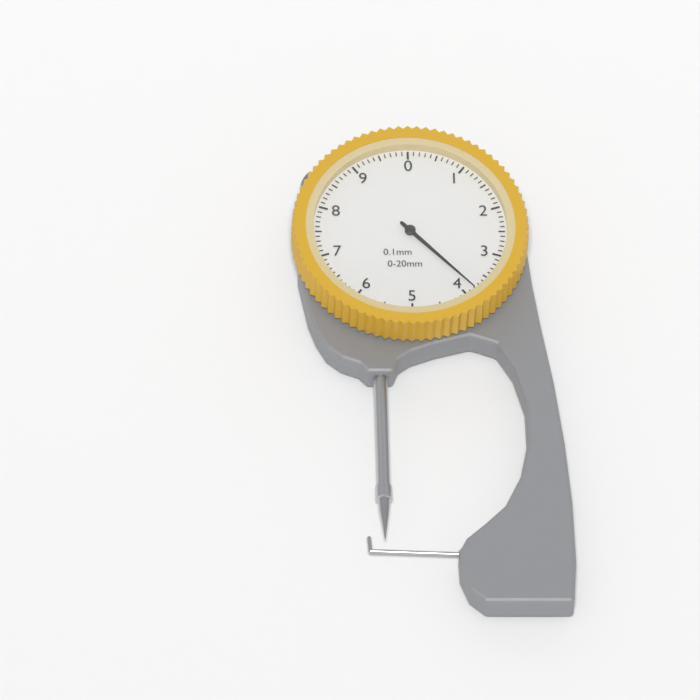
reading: 3.8 mm
